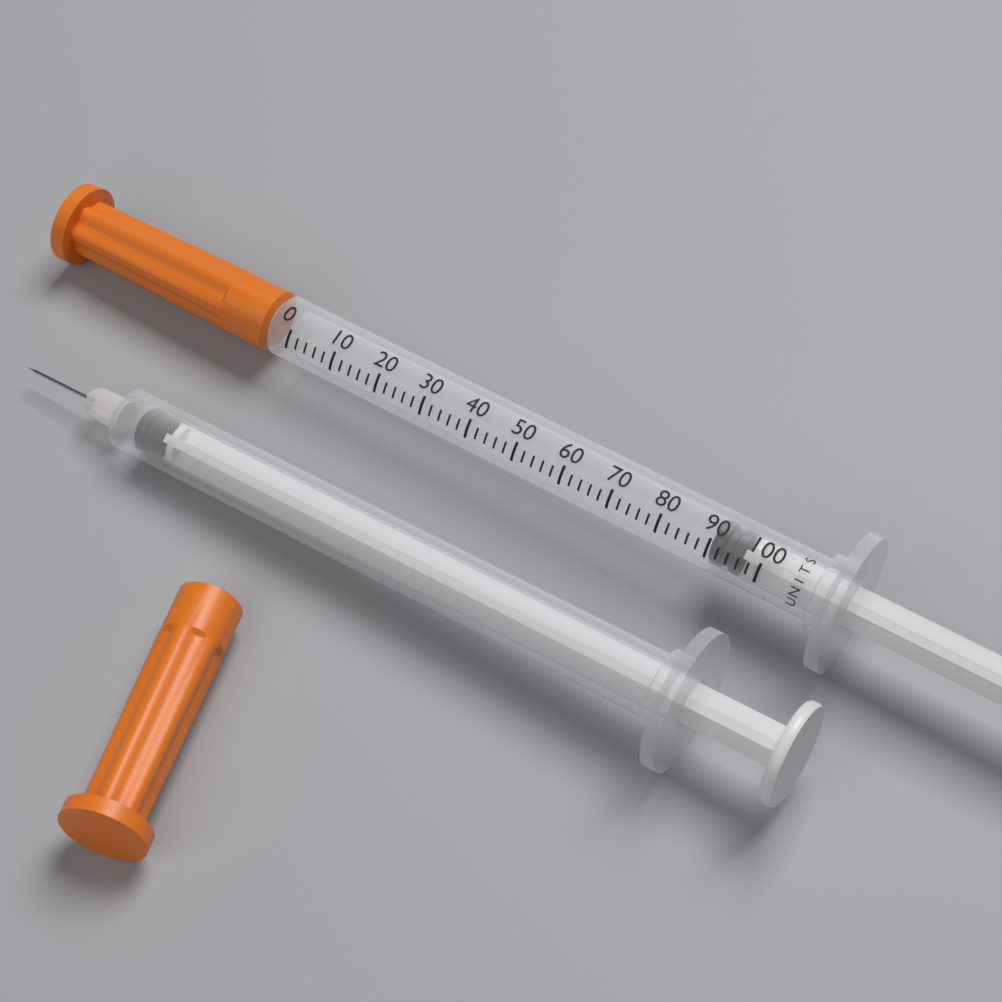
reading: 90 units
